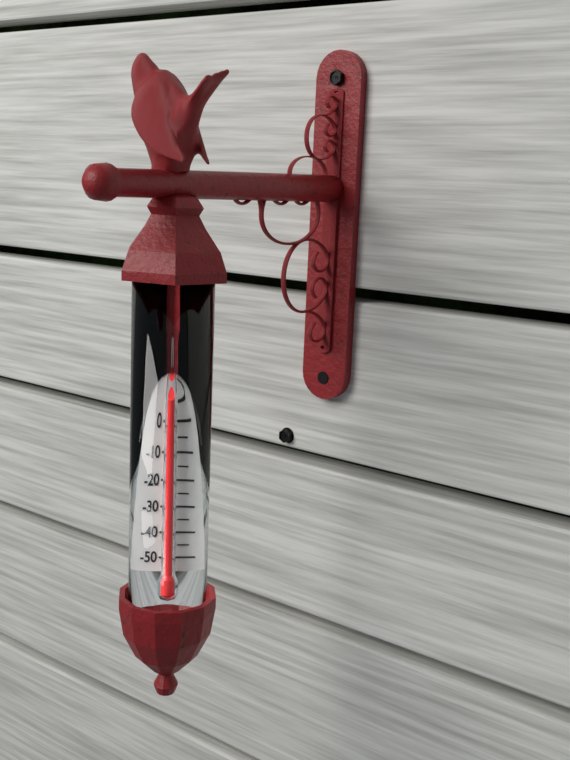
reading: 10 °C
